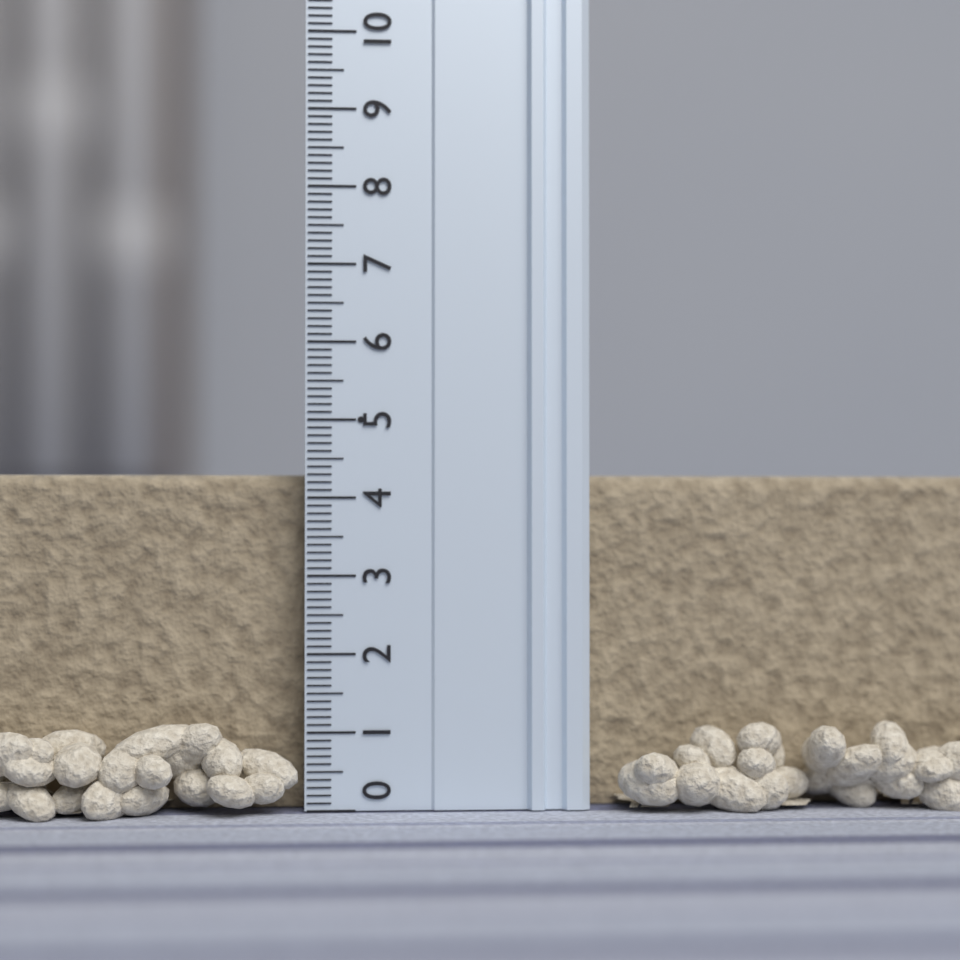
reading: 4.3 (no unit)
